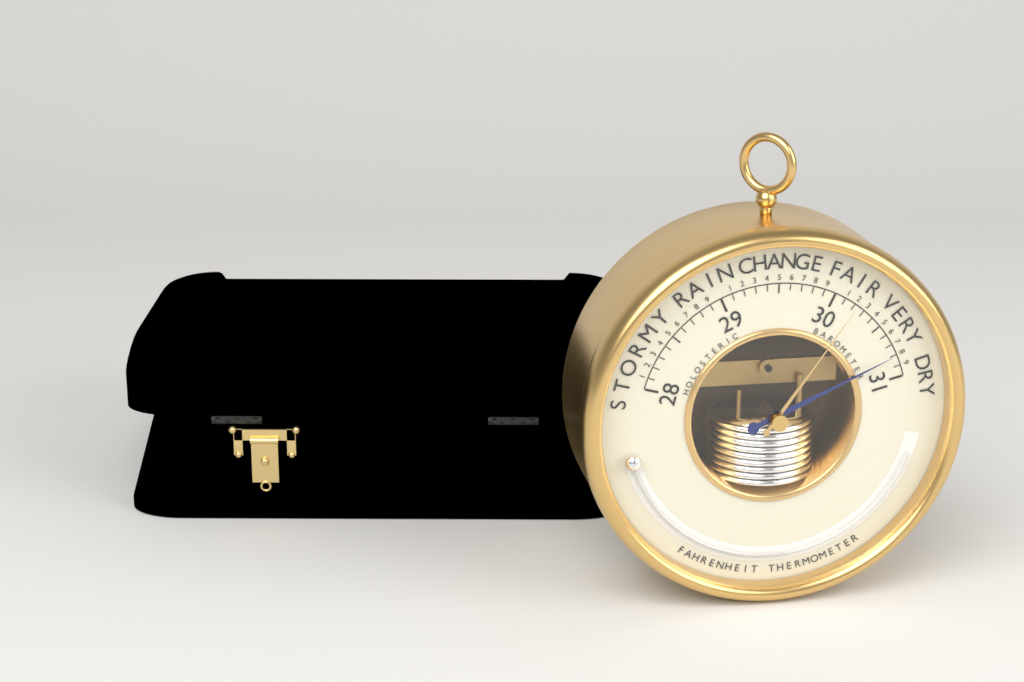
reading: 30.8 inHg
